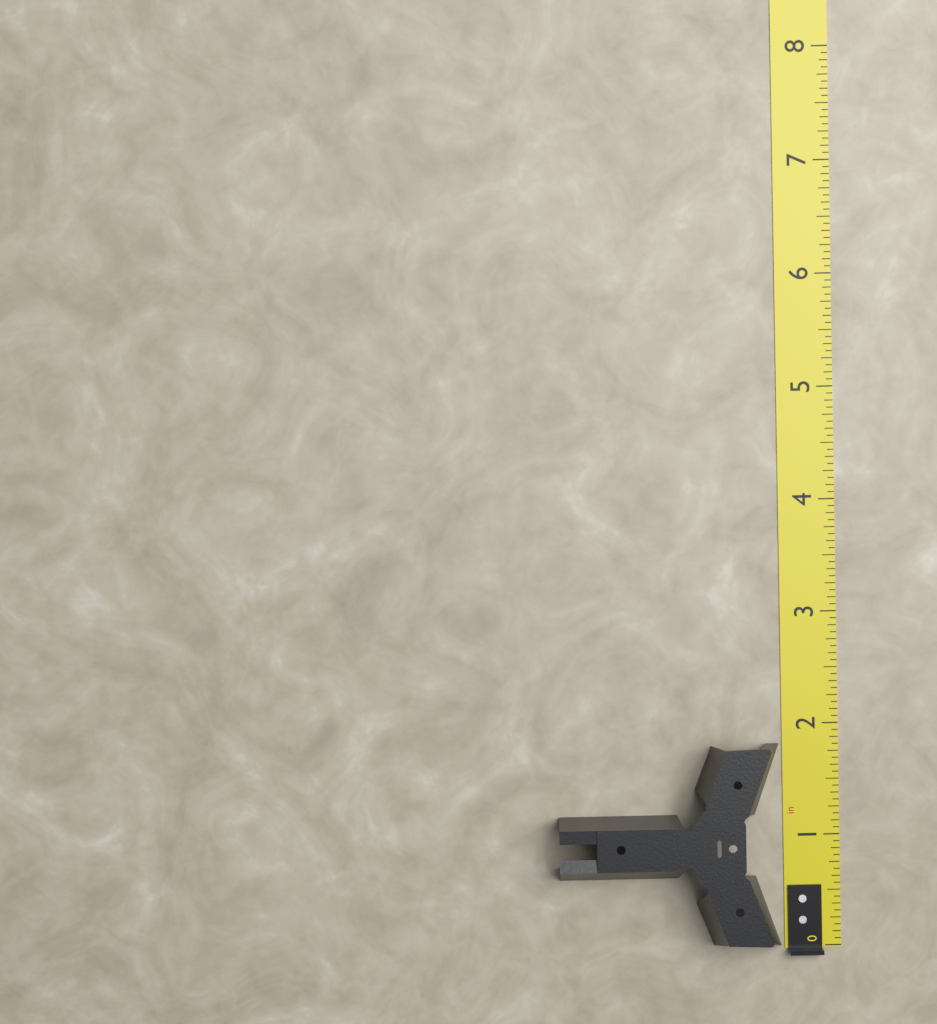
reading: 1.8750 in
